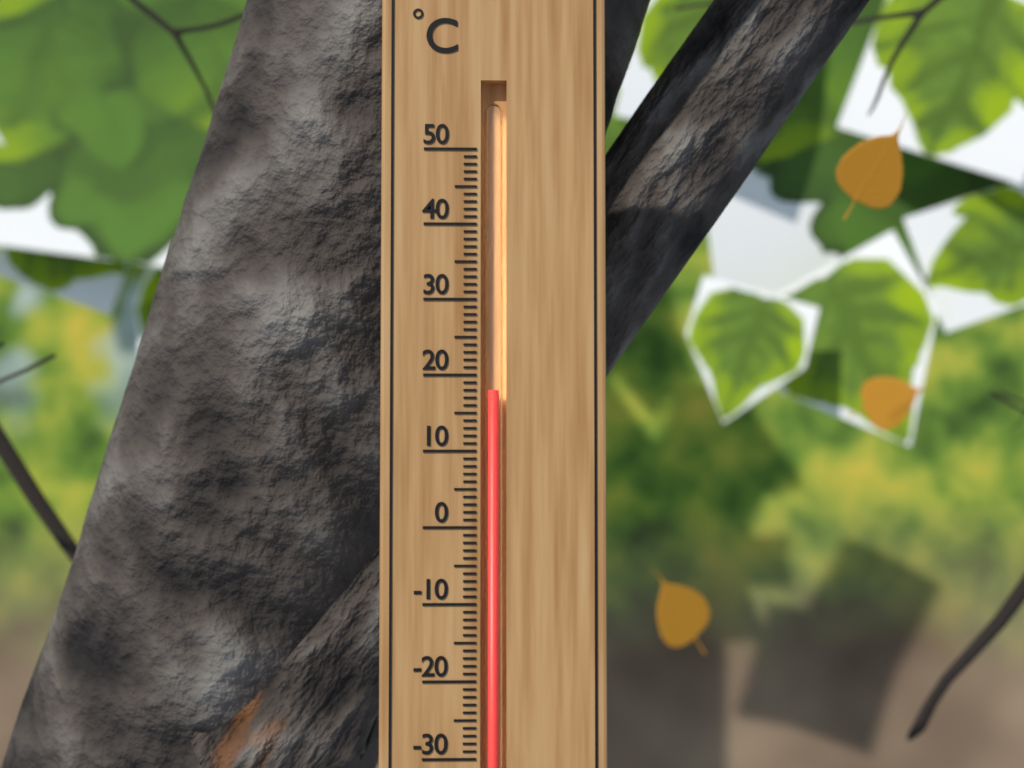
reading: 18 °C
